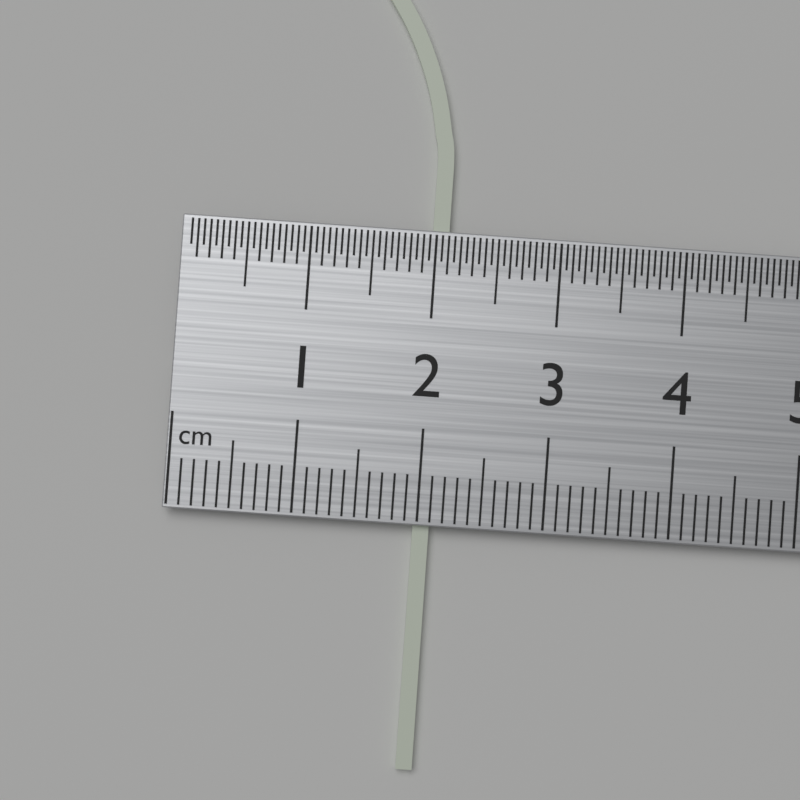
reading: 2.1 cm
